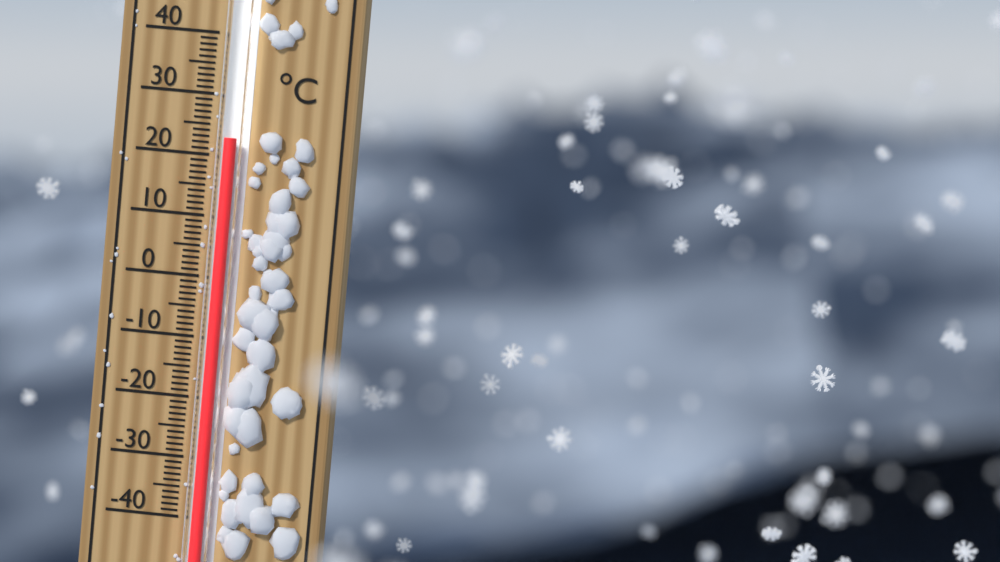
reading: 23 °C
